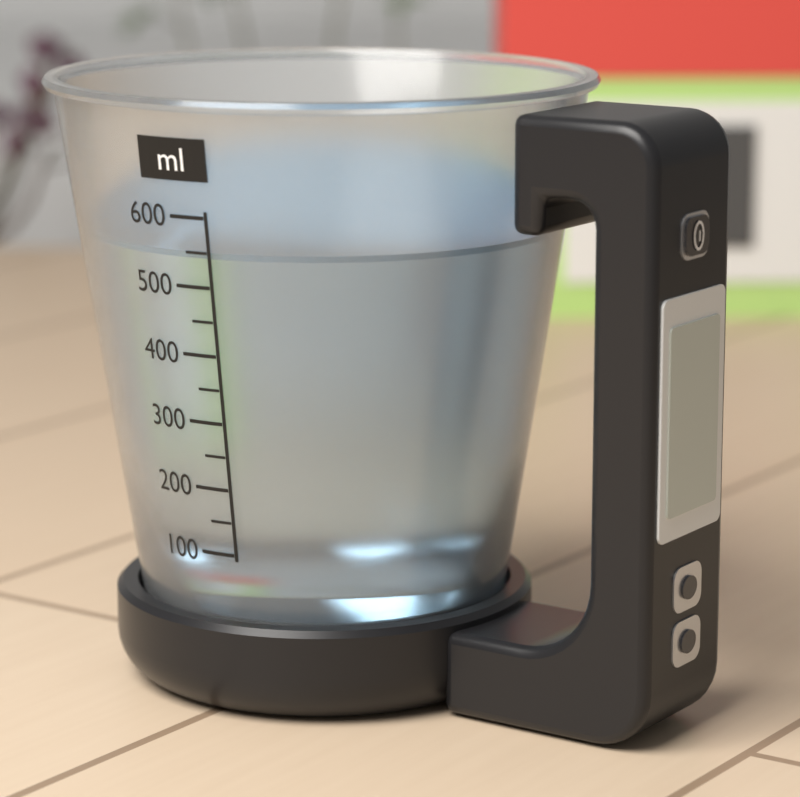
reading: 550 ml
